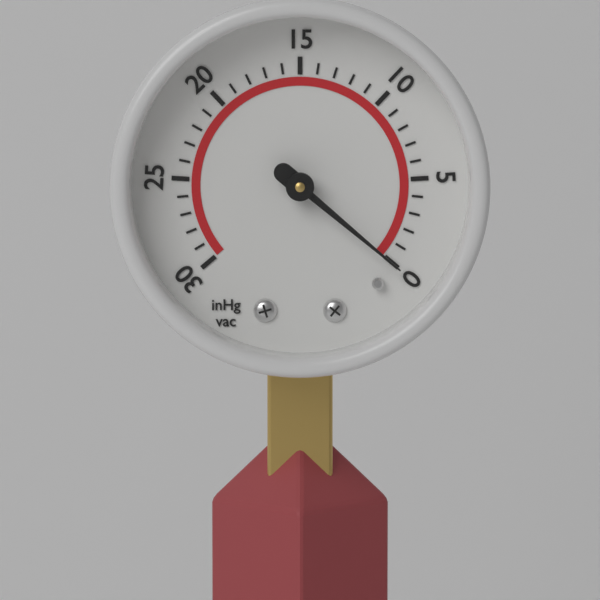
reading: 0 inHg
